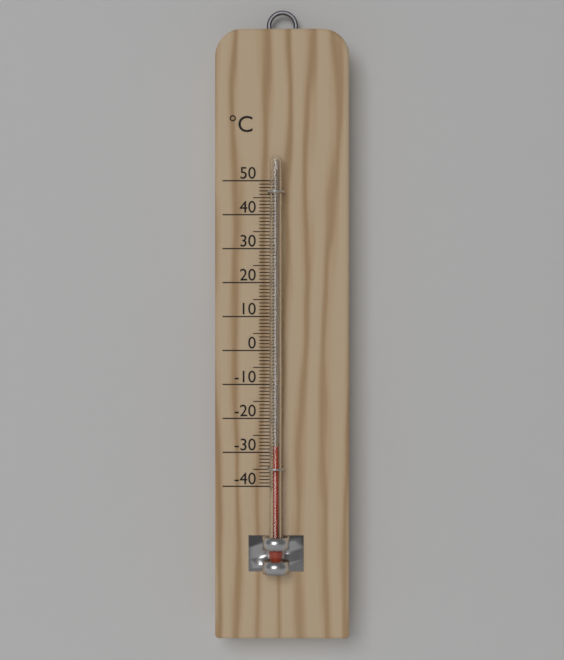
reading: -28 °C
